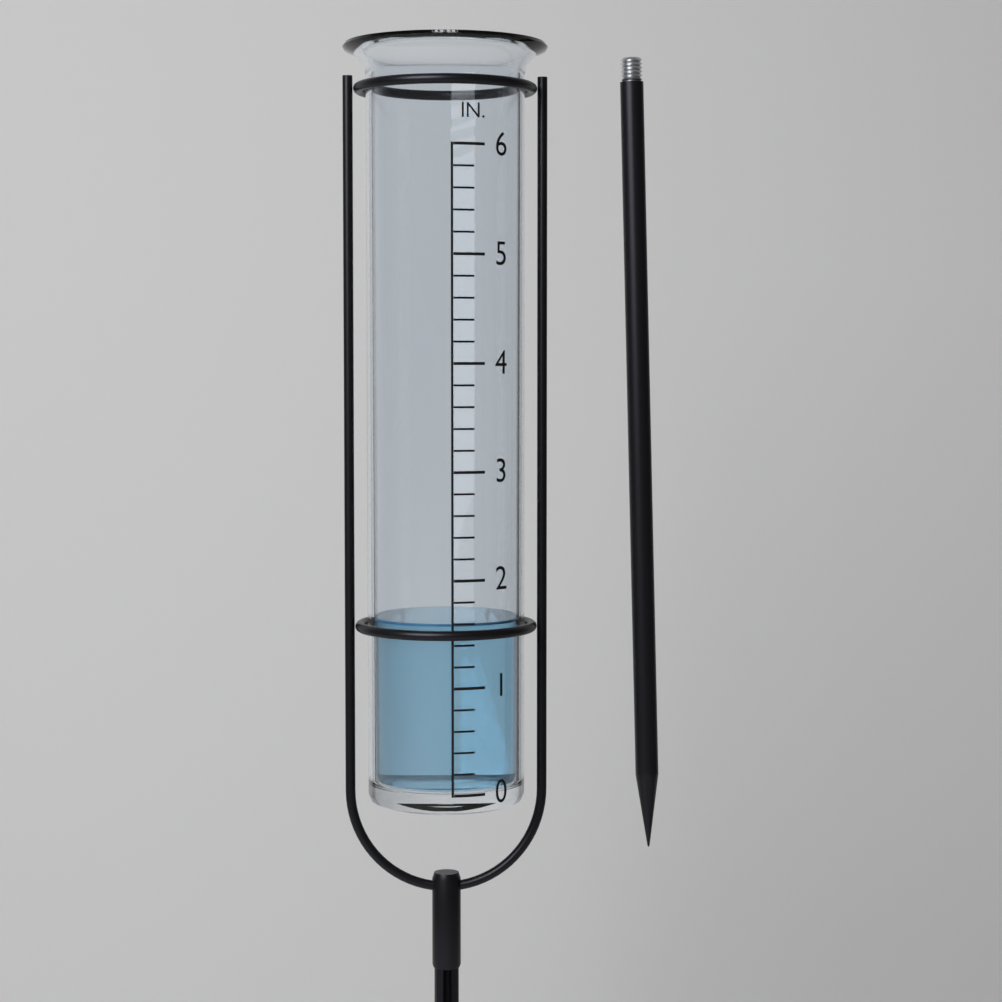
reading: 1.6 in
